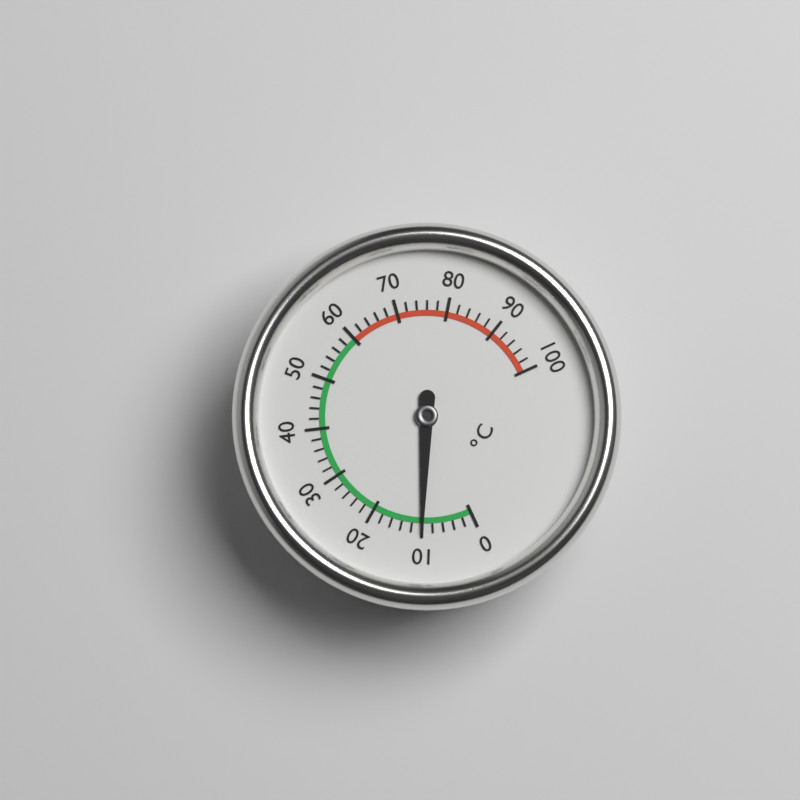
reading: 10 °C
